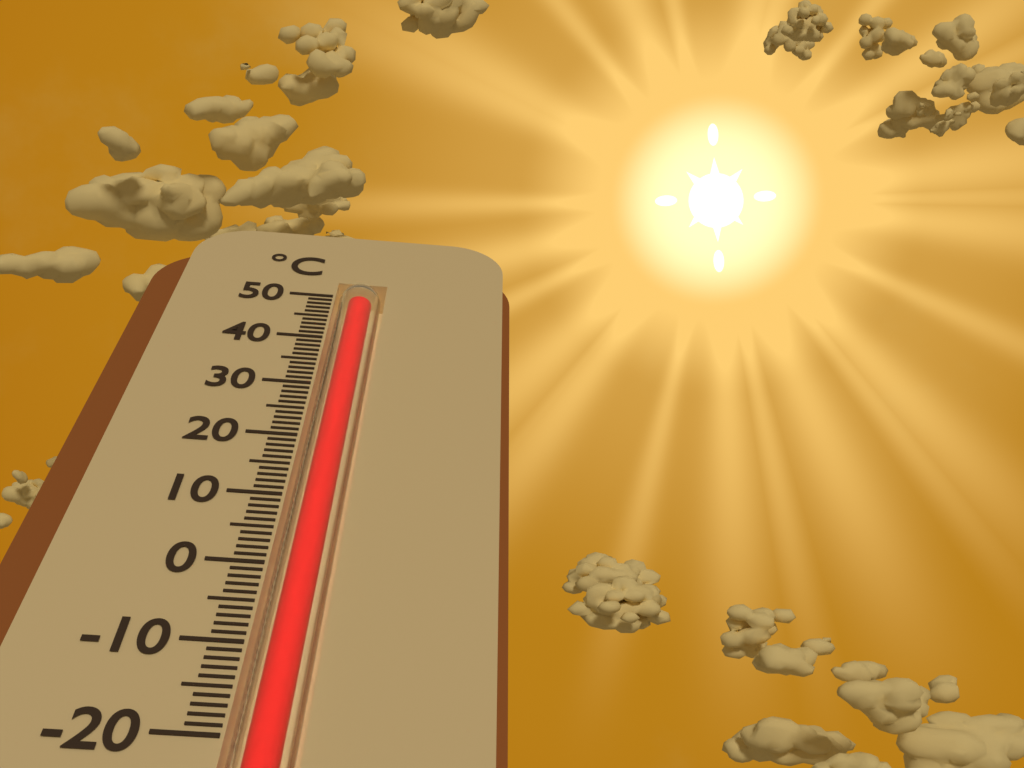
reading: 49 °C
